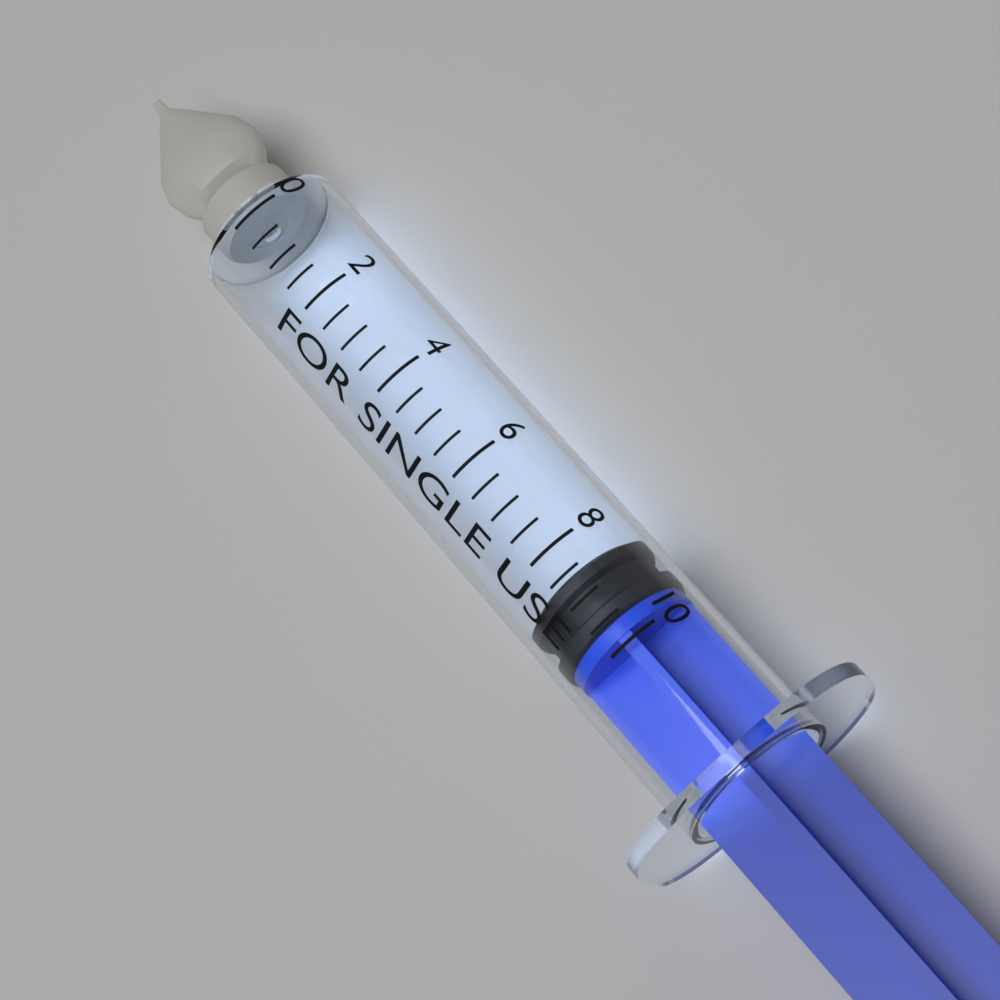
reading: 8.5 (no unit)
